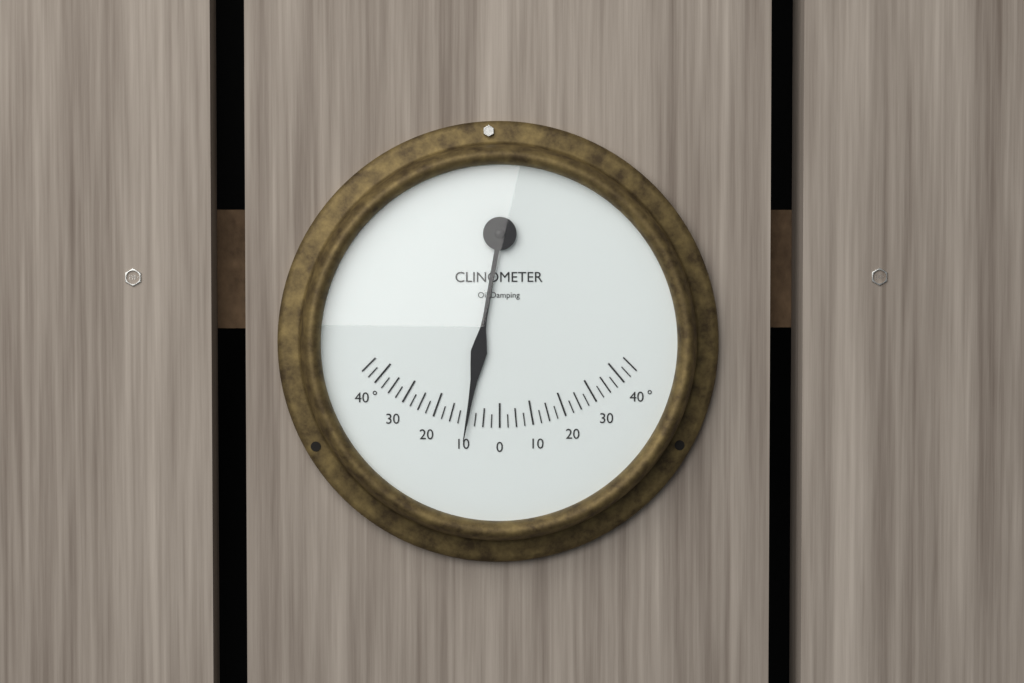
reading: -10.0 °
